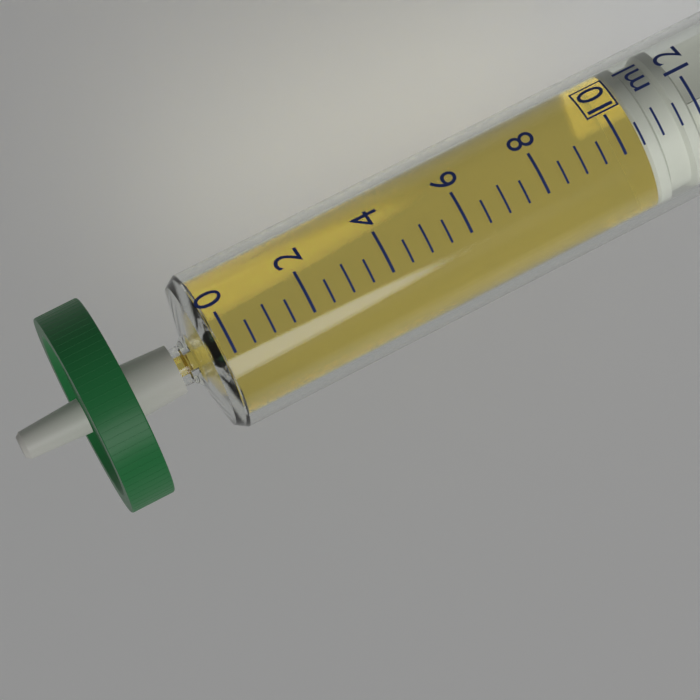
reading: 10.5 ml
